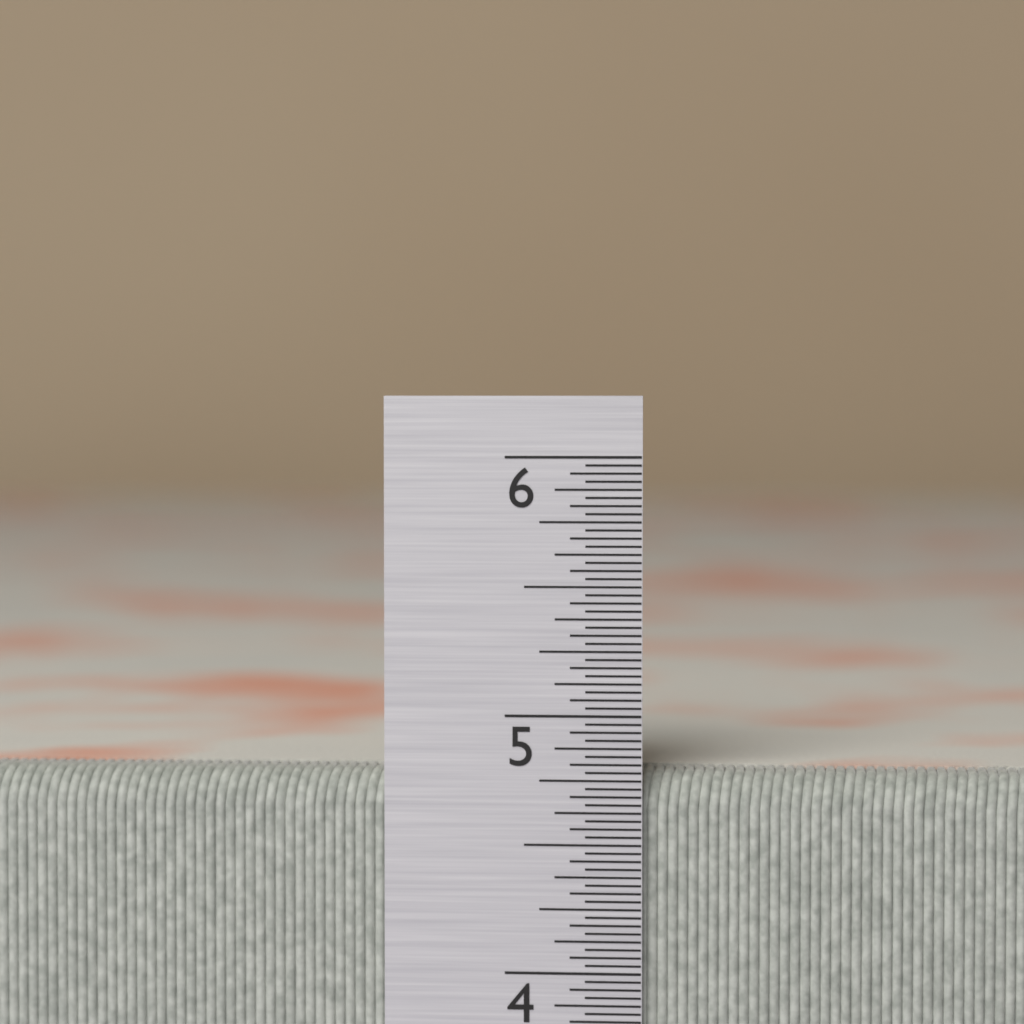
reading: 4.78125 in
